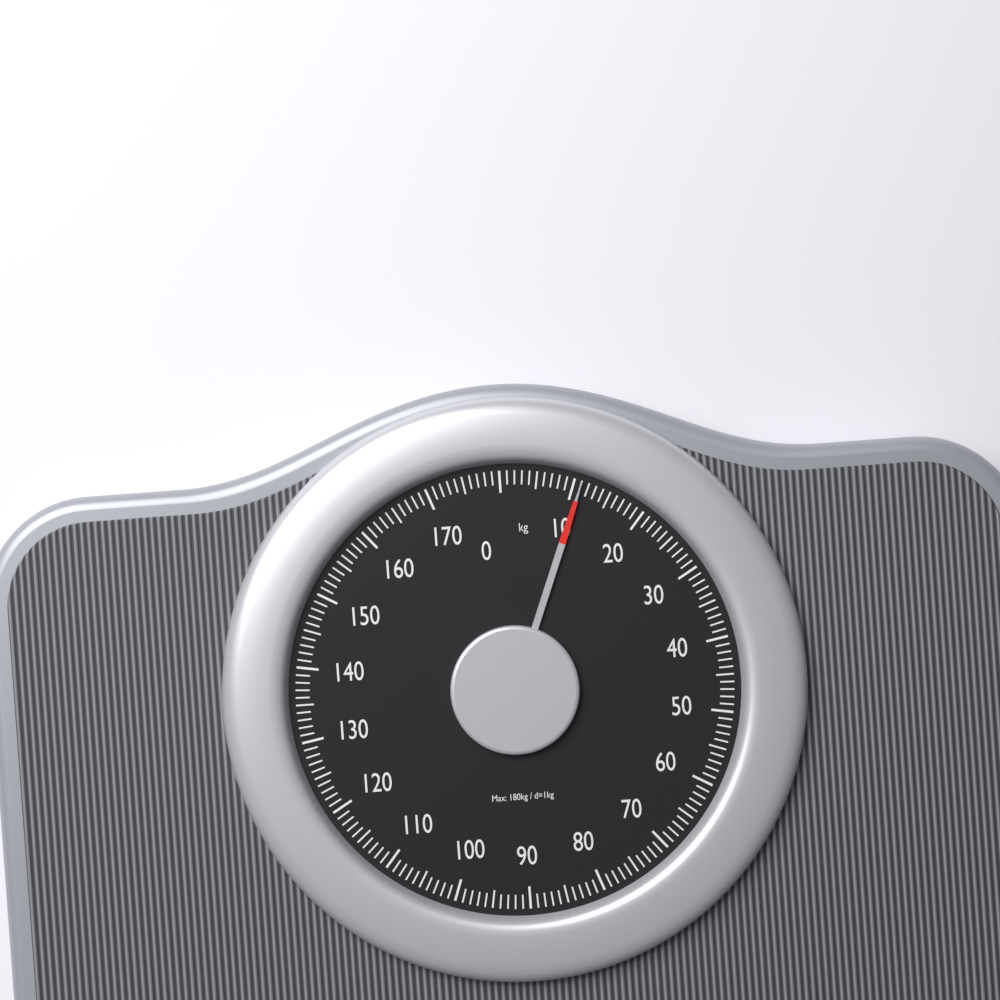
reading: 11 kg
